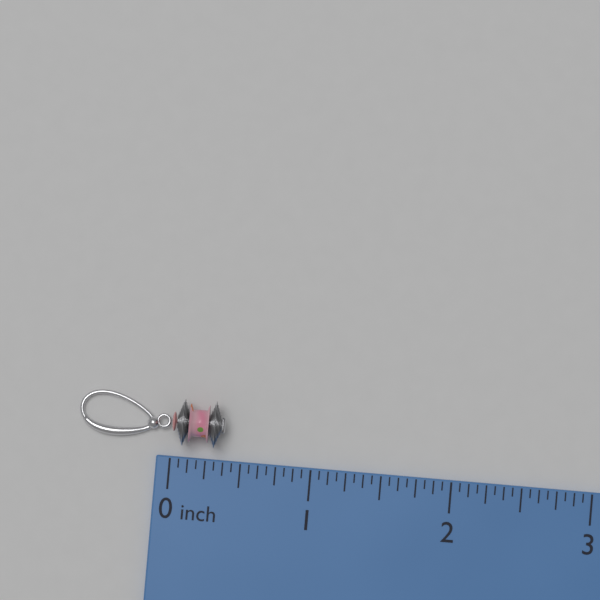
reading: 0.3750 inch
